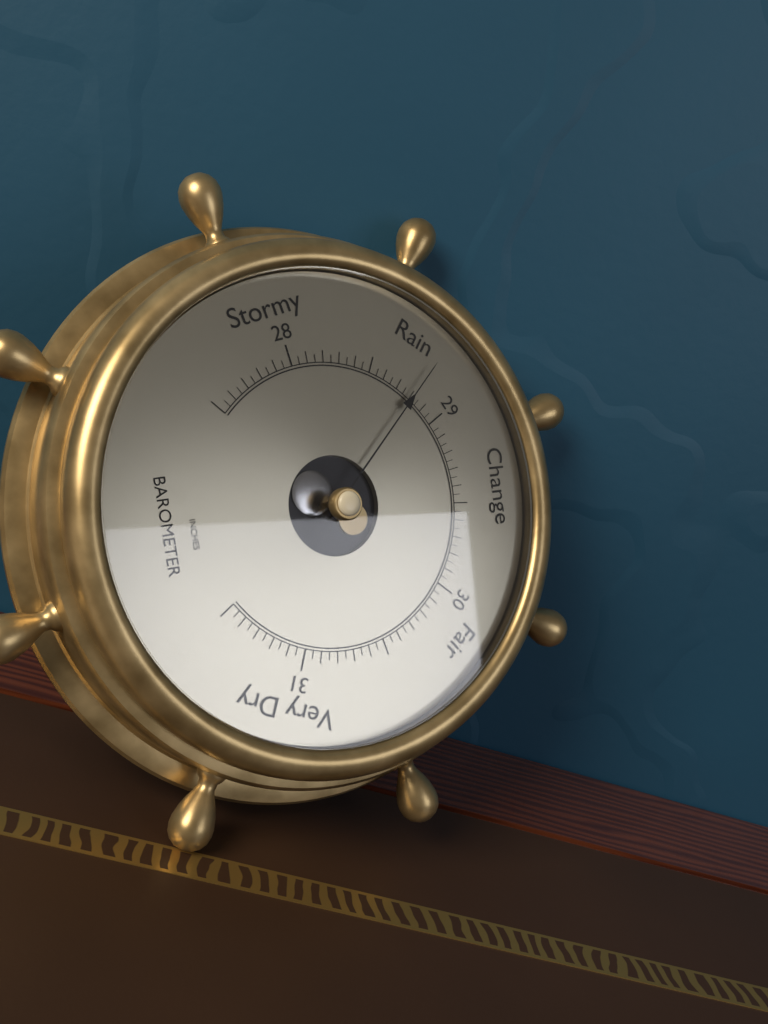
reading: 28.80 inHg
